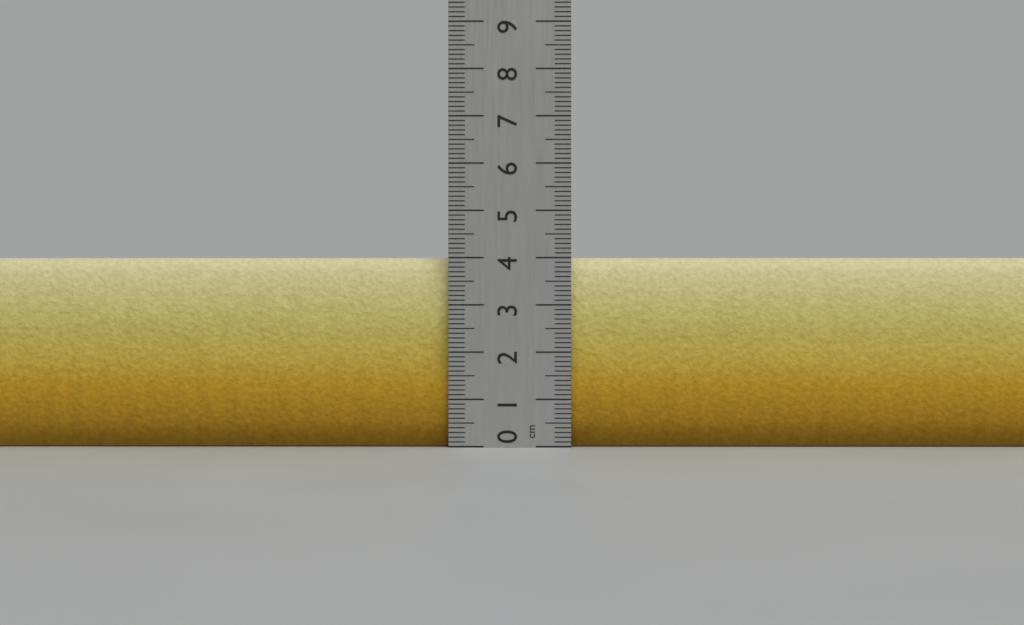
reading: 4.0 cm
